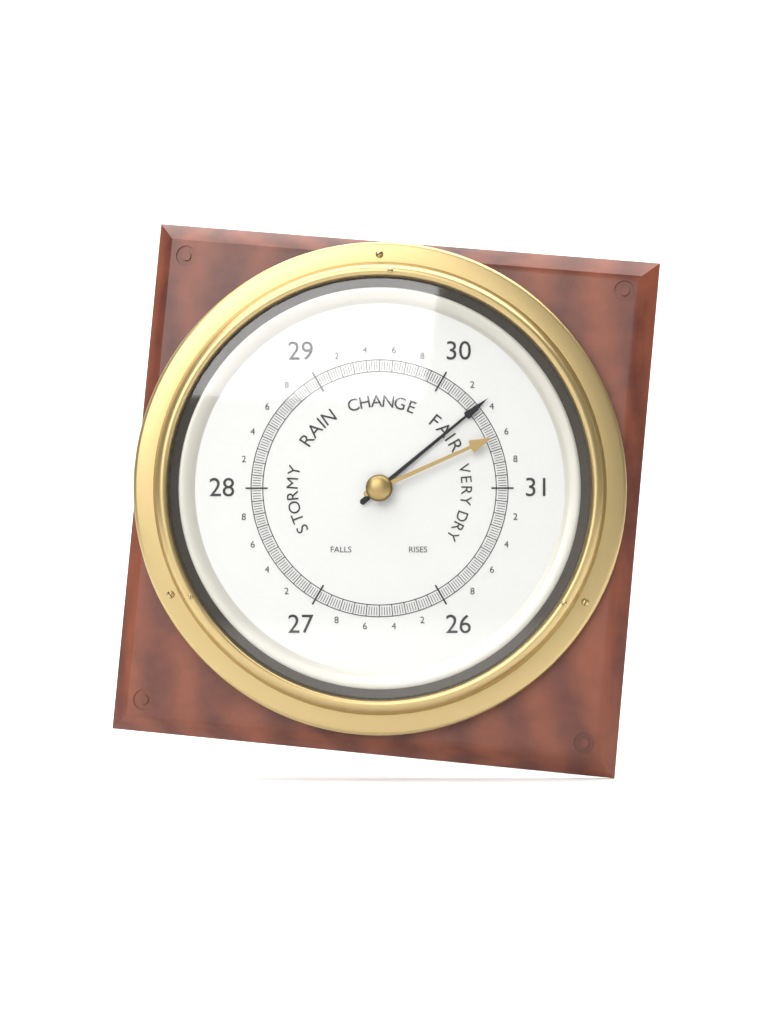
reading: 30.34 (no unit)
